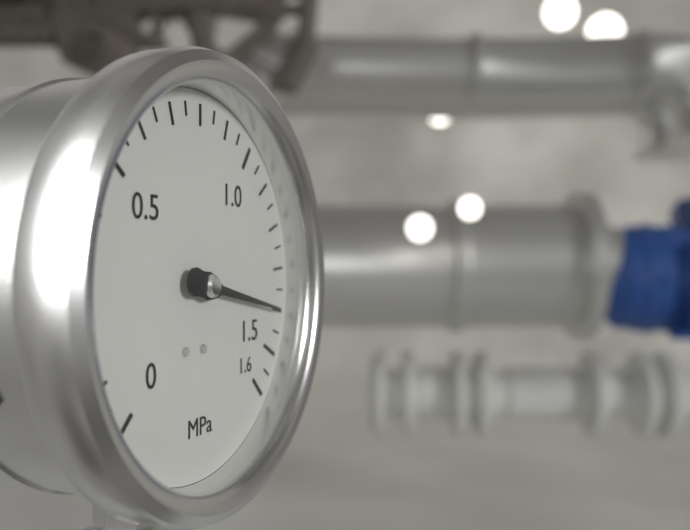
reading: 1.40 MPa
